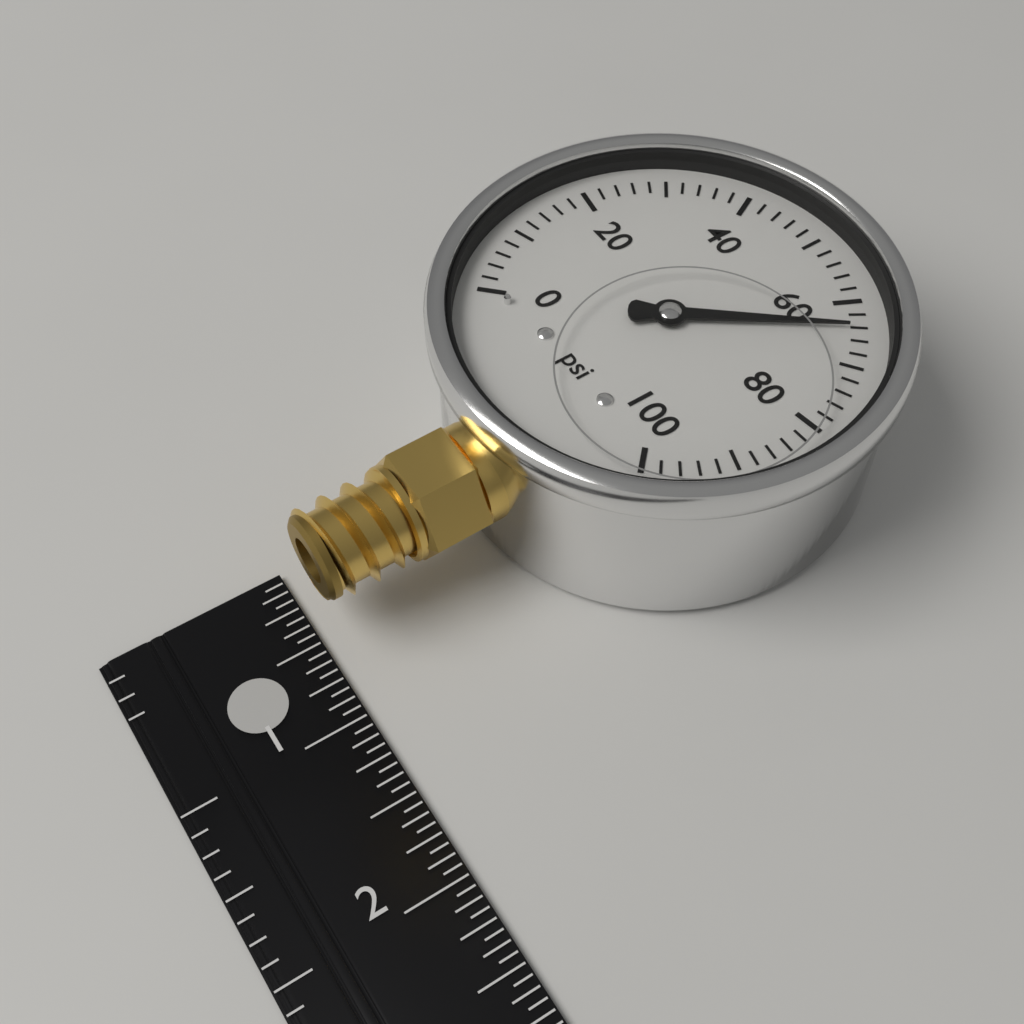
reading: 64 psi
